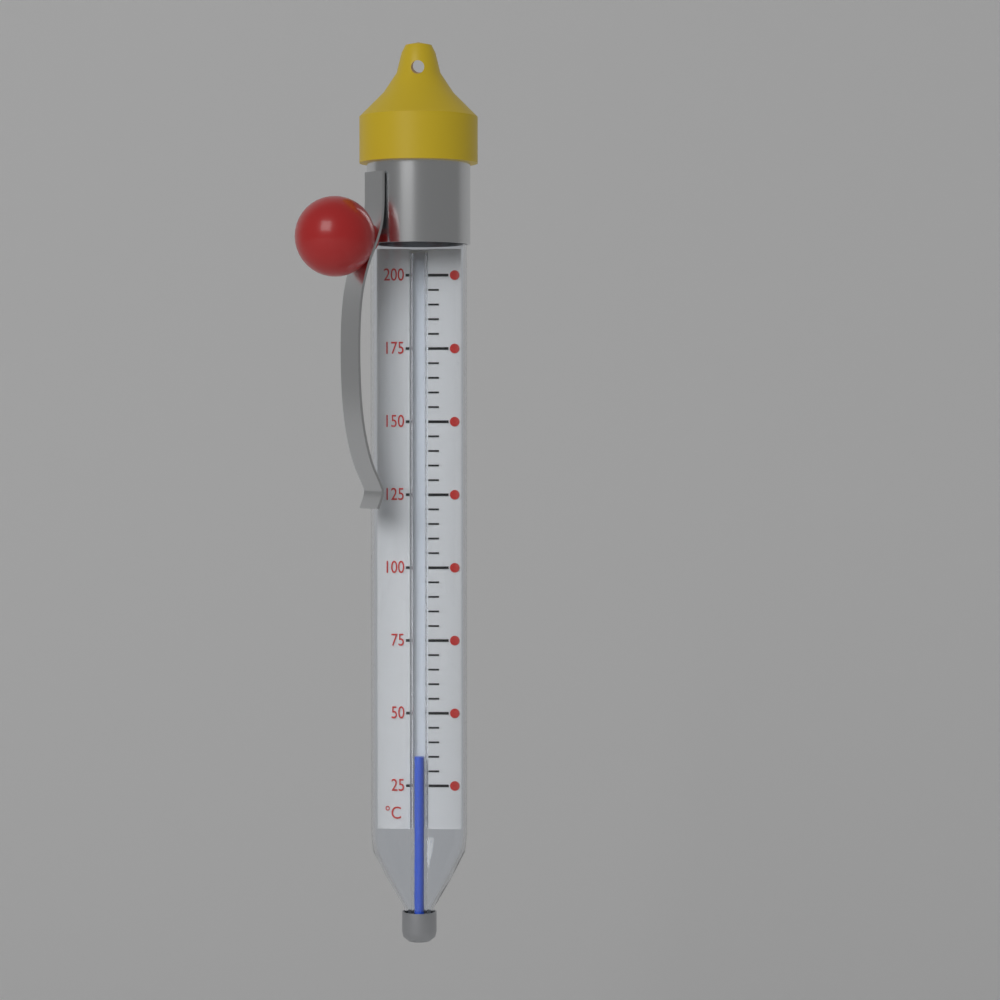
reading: 35 °C
